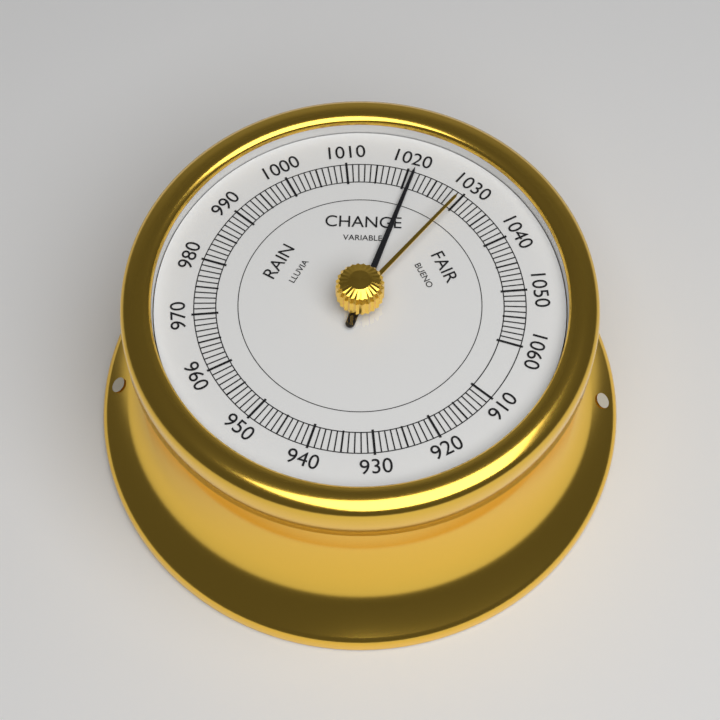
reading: 1021 (no unit)
